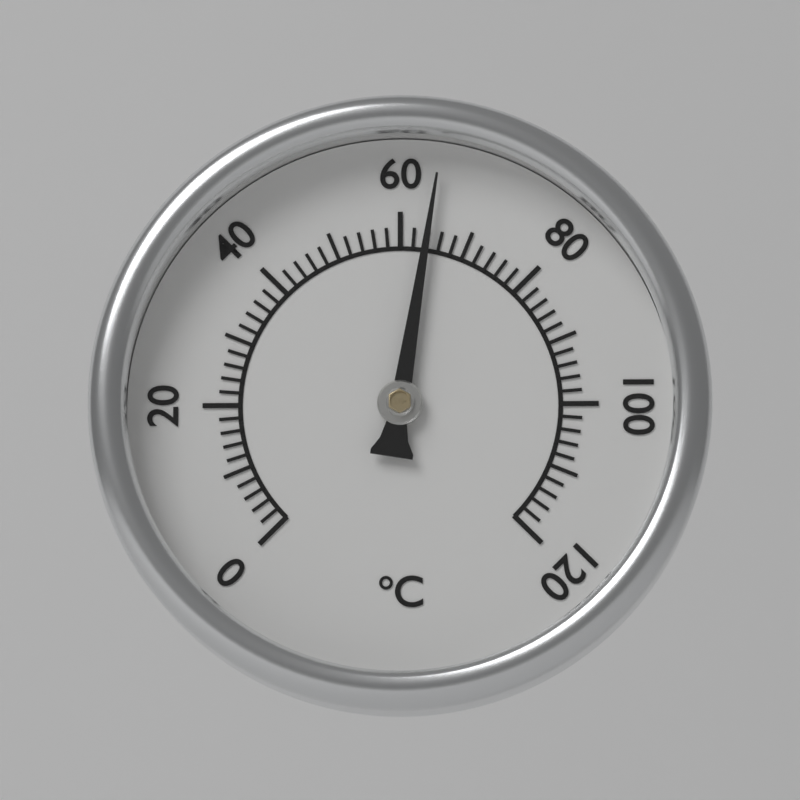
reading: 64 °C
